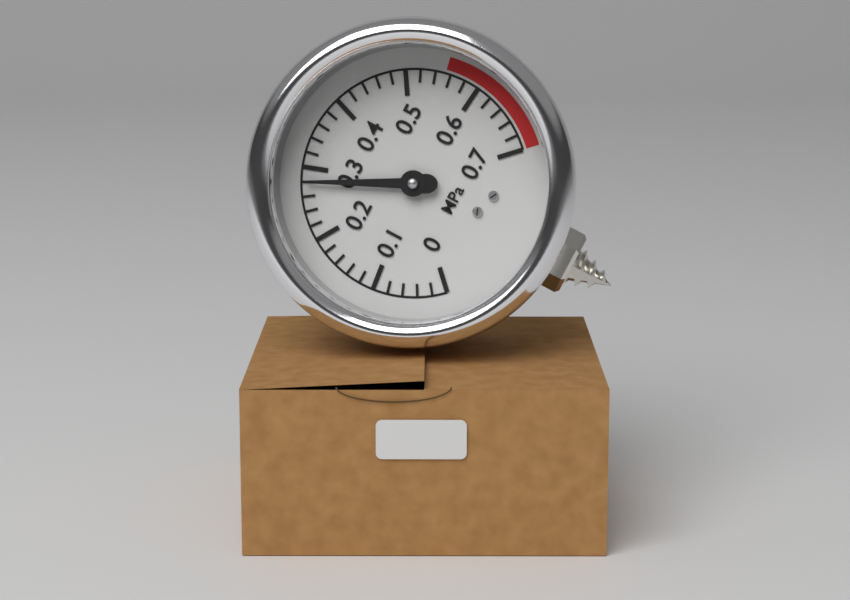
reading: 0.28 MPa
